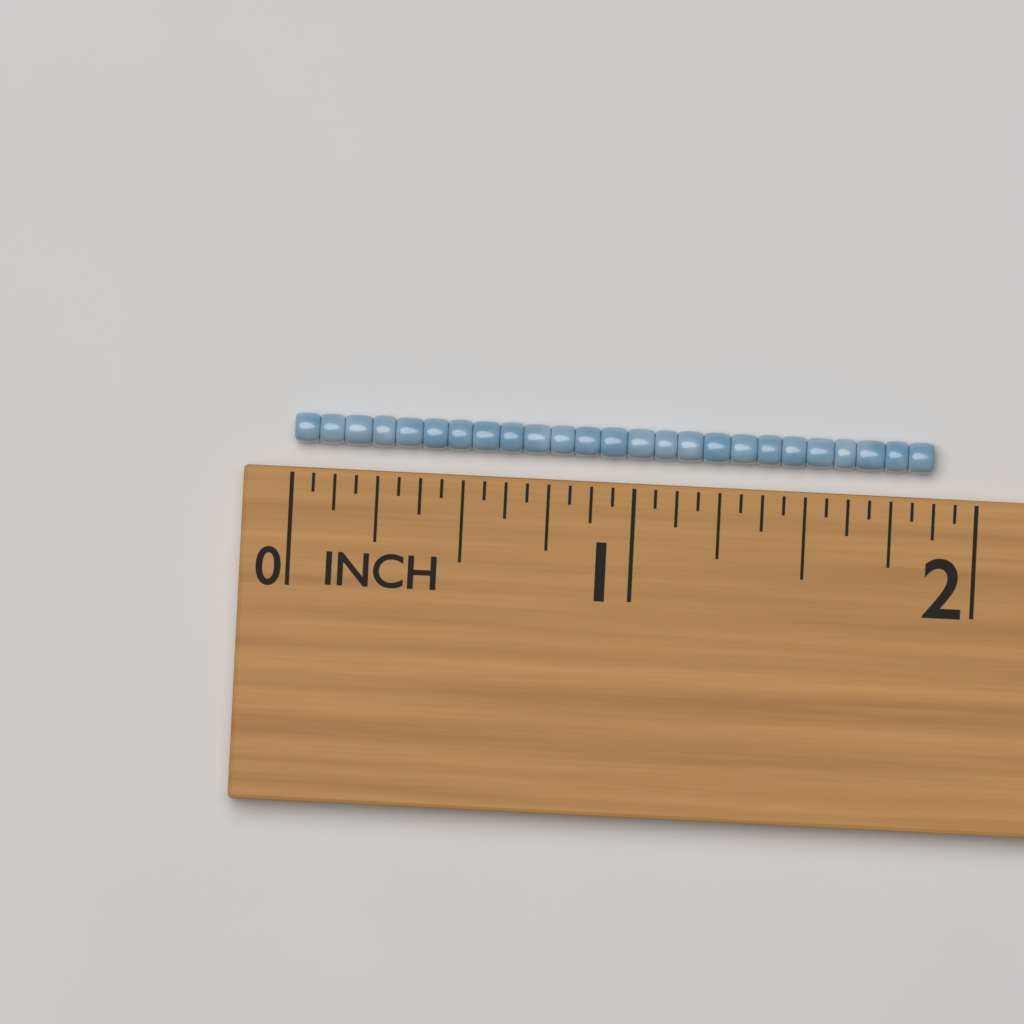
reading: 1.8750 in
